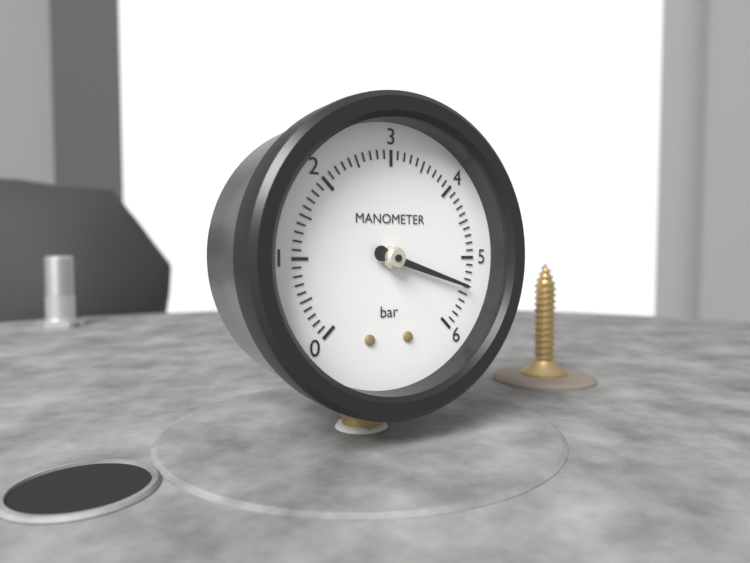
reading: 5.4 bar
